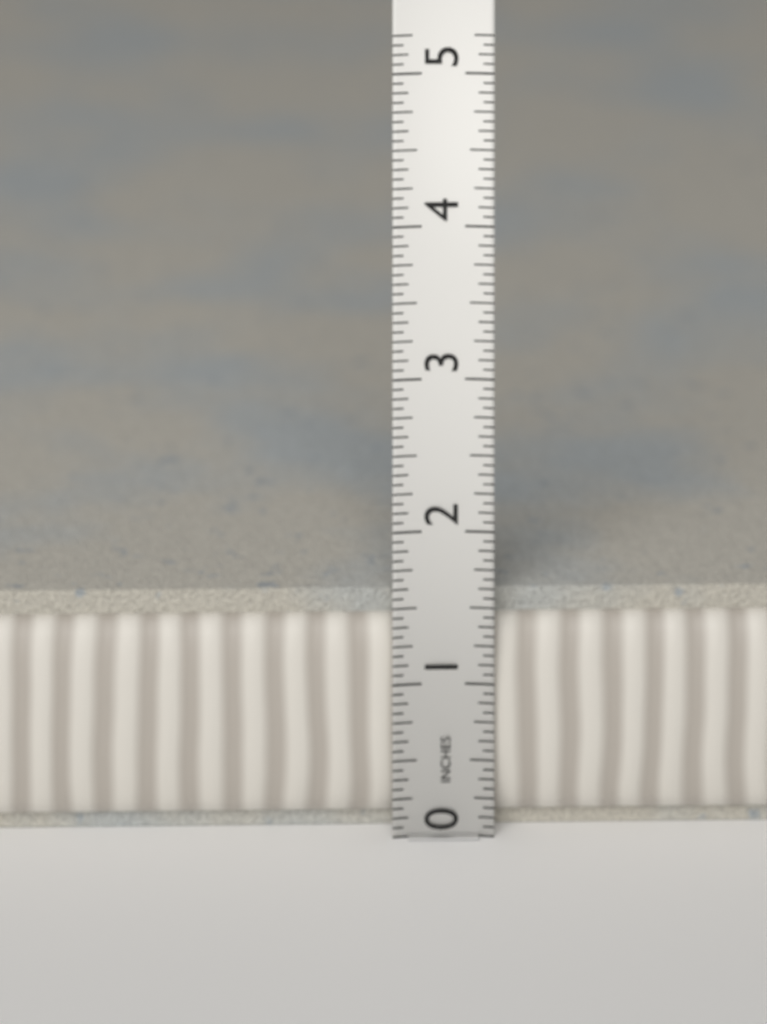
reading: 1.5625 in
